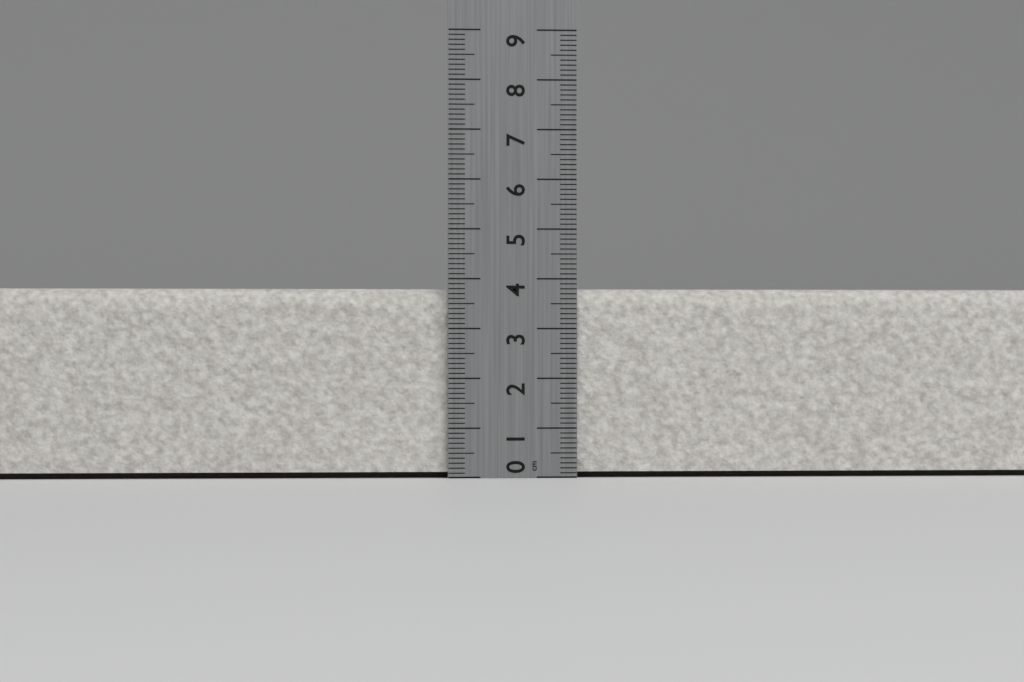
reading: 3.8 cm
